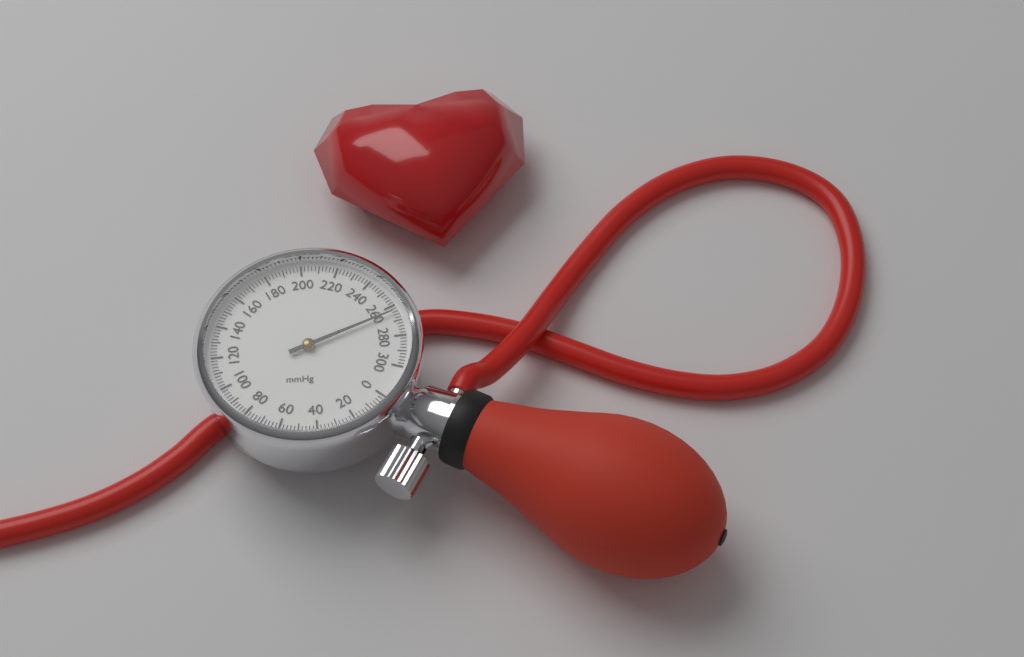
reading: 264 mmHg
